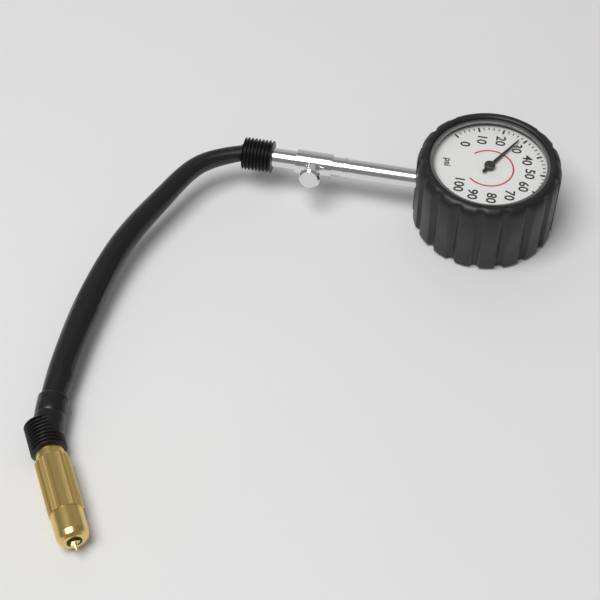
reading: 28 psi
